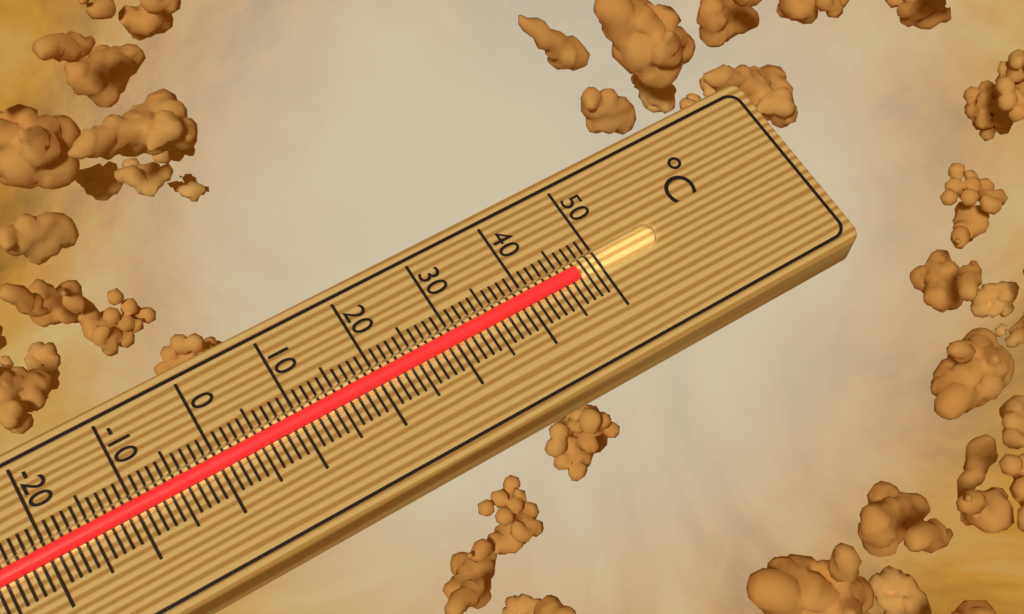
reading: 47 °C
